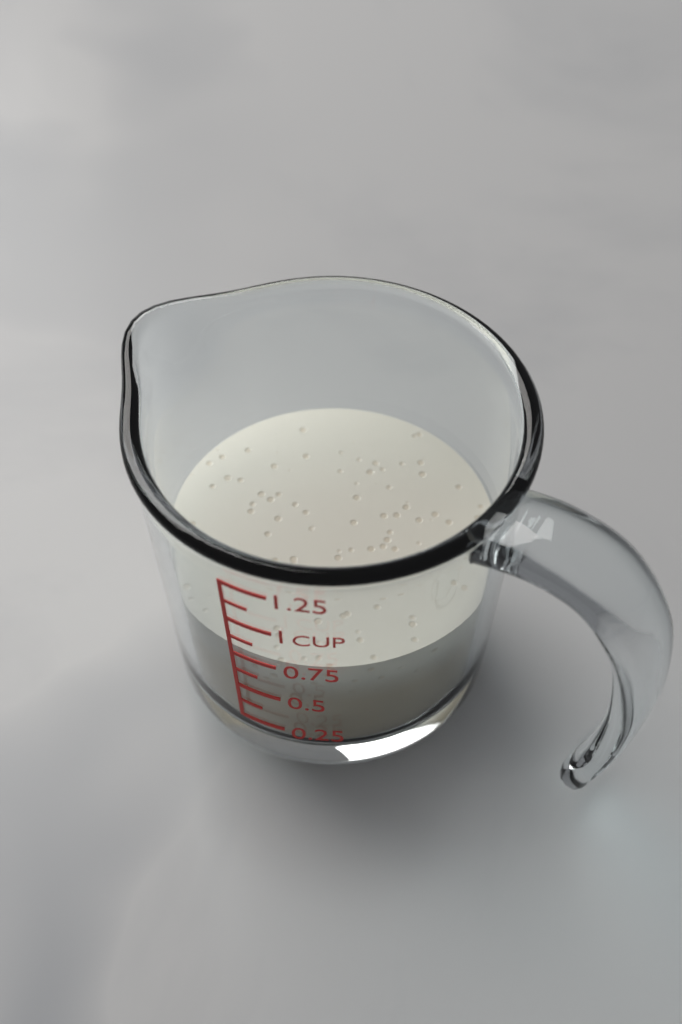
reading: 0.750 cup
